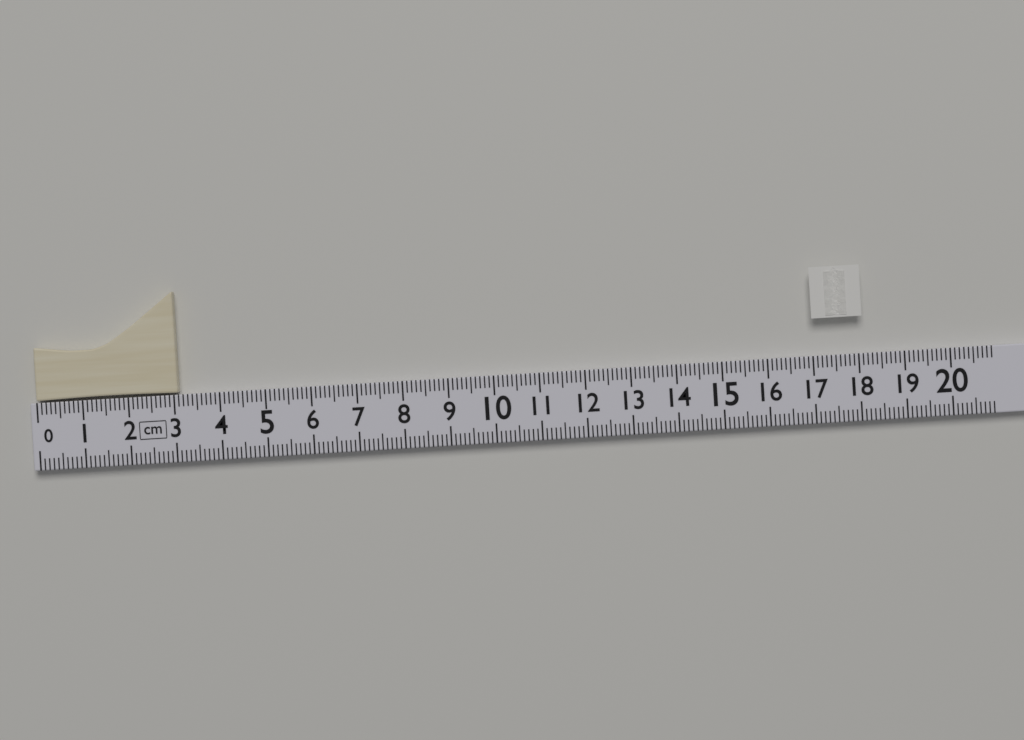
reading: 3.1 cm
